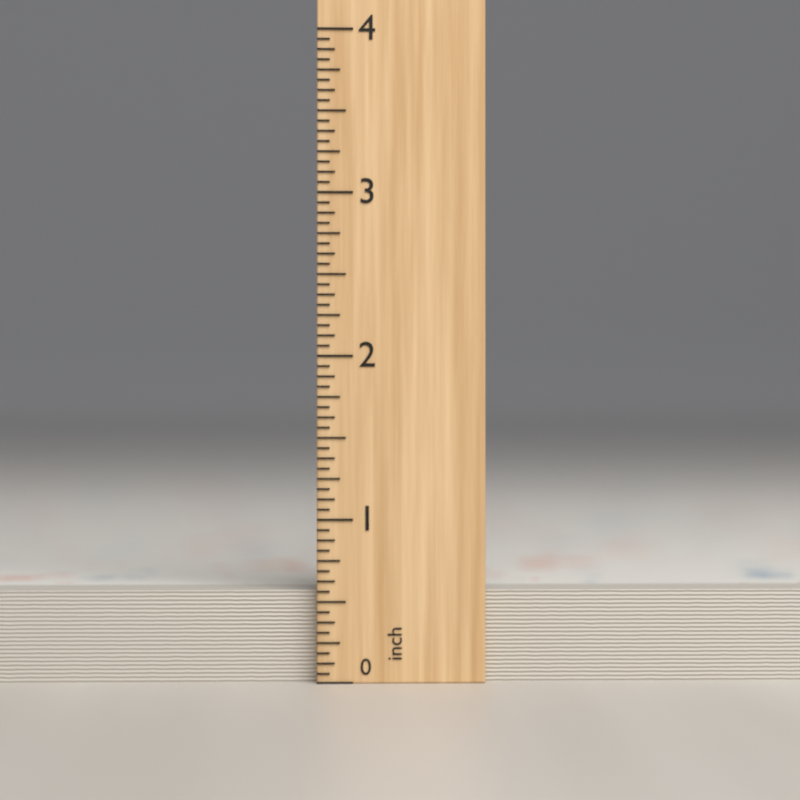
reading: 0.5625 inch
